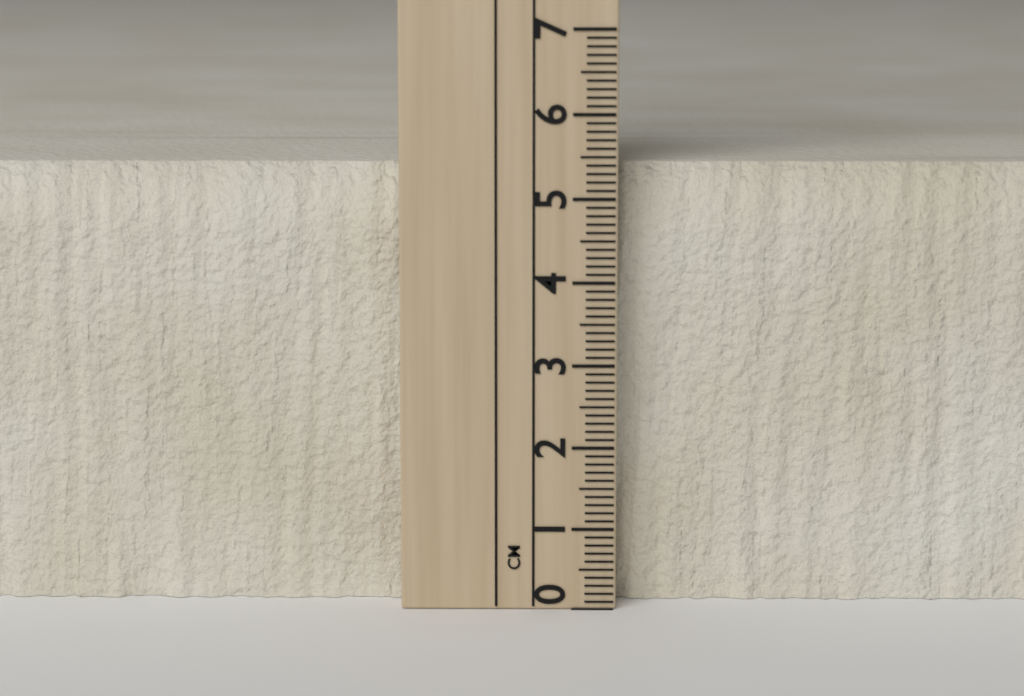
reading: 5.4 cm
